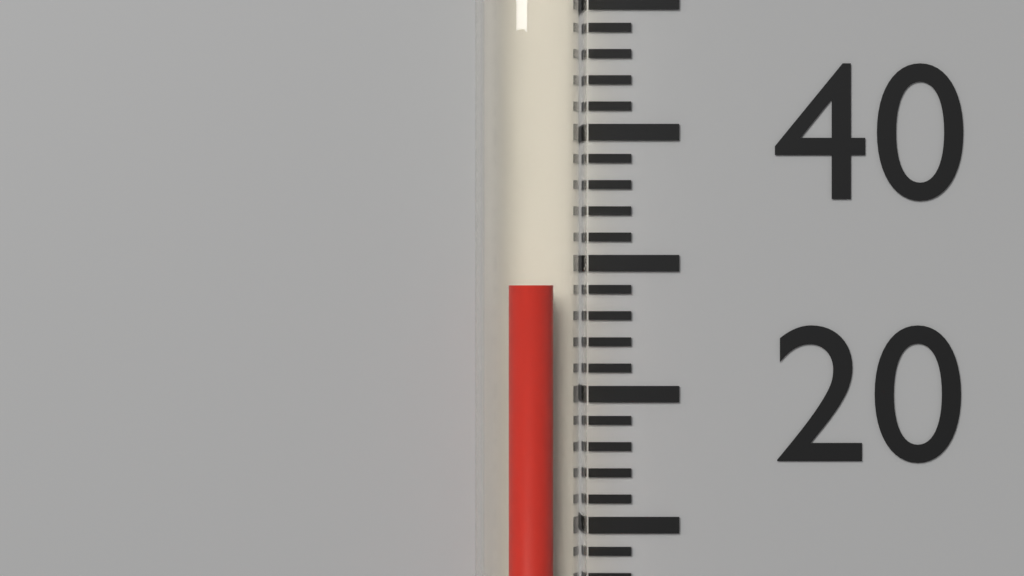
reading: 28.3 (no unit)
